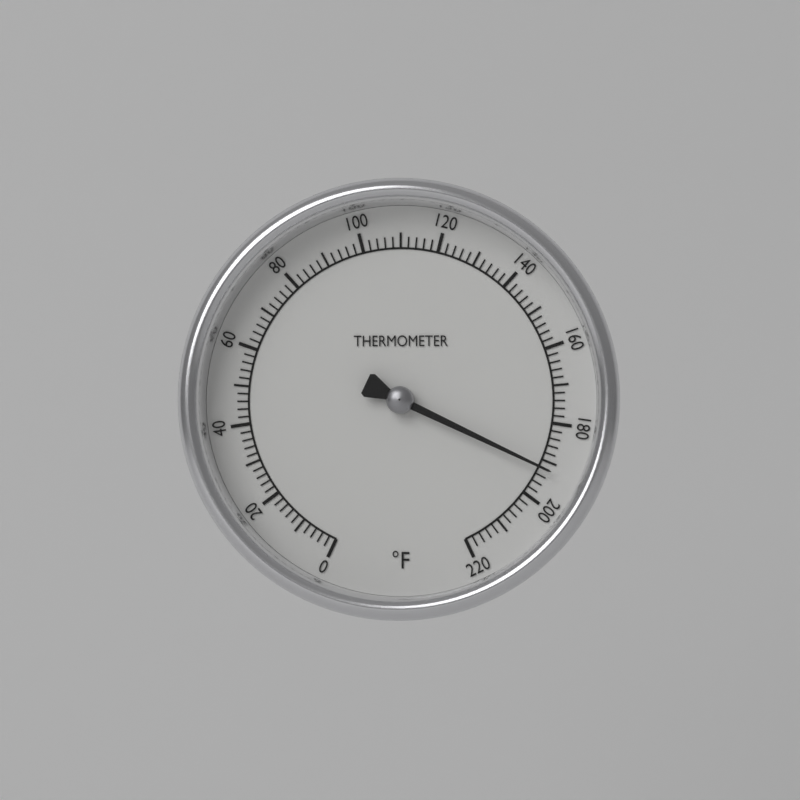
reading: 192 °F
